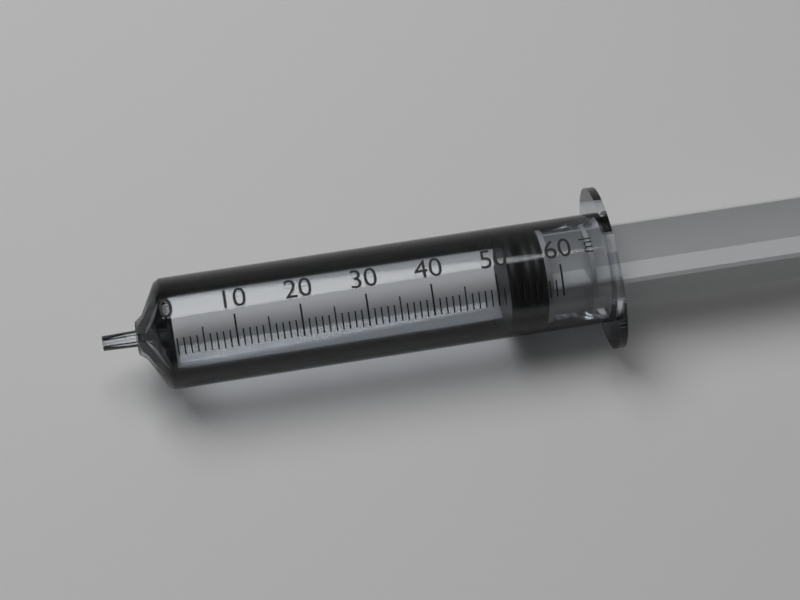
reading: 52 ml
